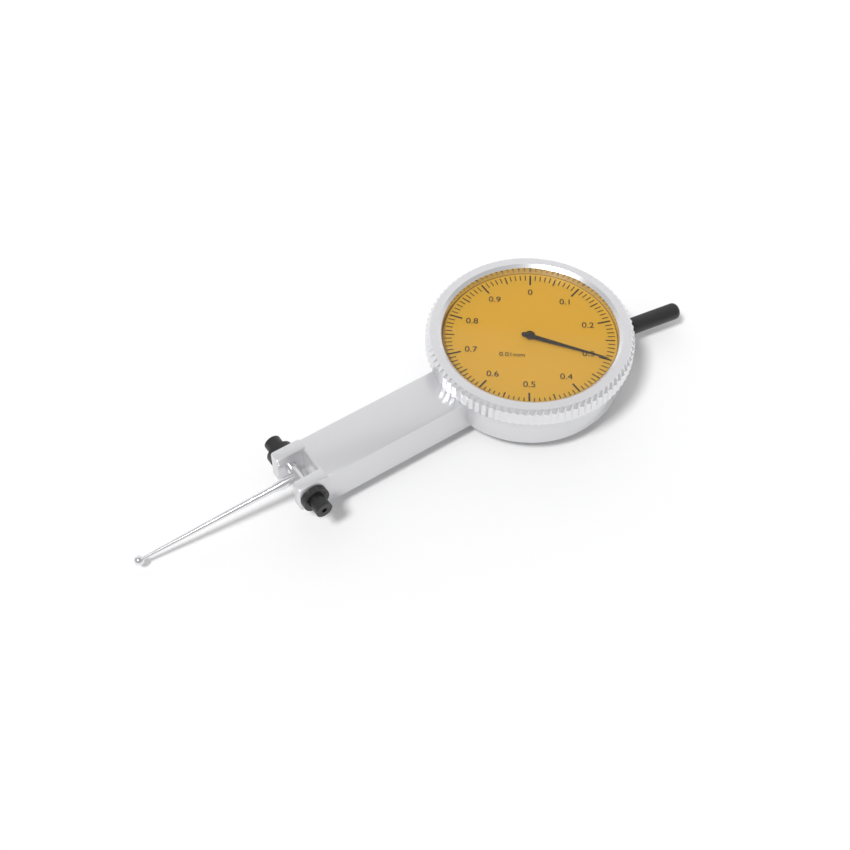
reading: 0.30 mm
